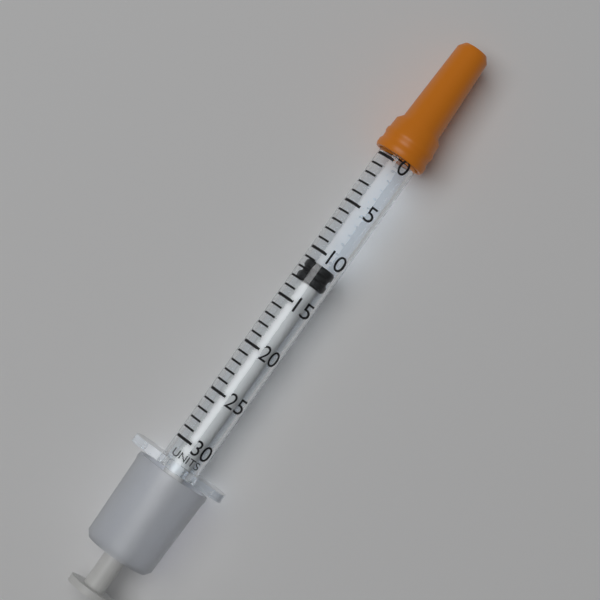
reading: 11 units
